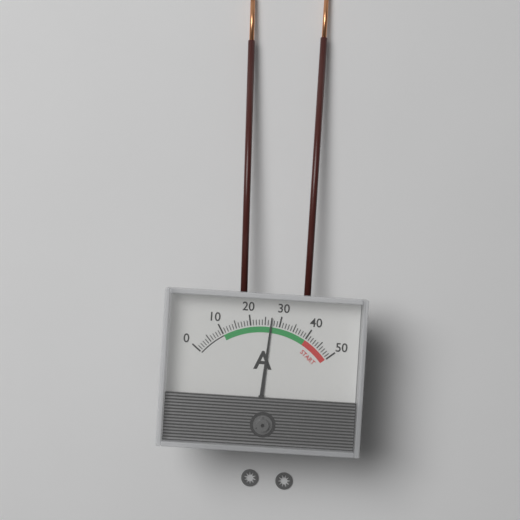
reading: 27 A
